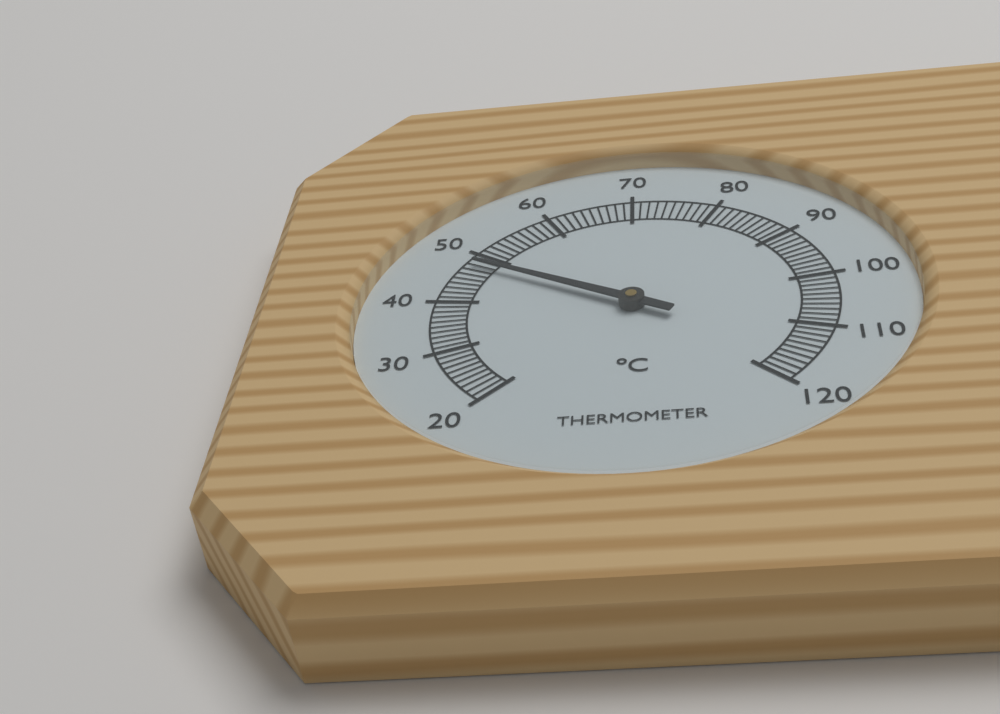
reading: 48 °C
